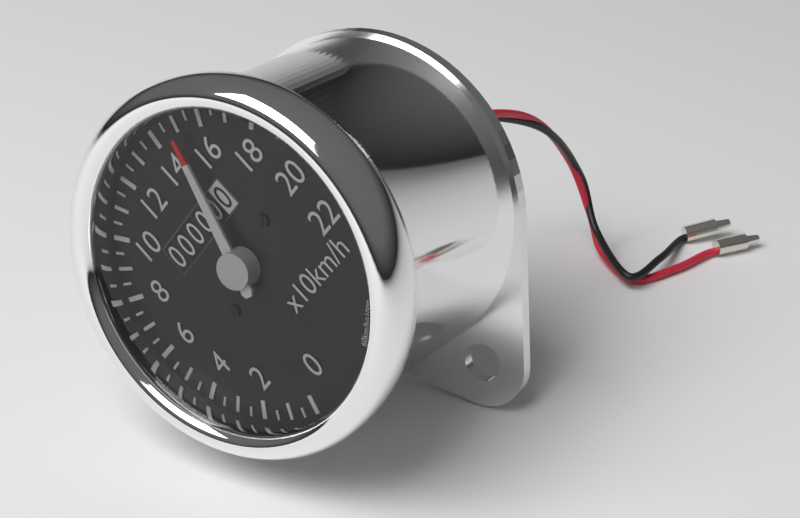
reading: 150 km/h
